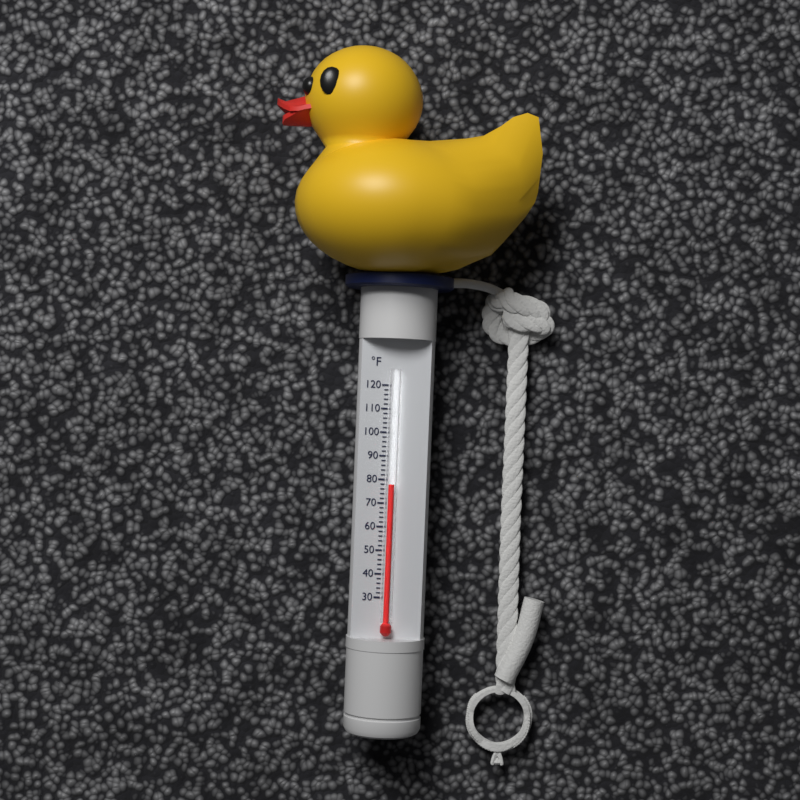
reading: 78 °F
